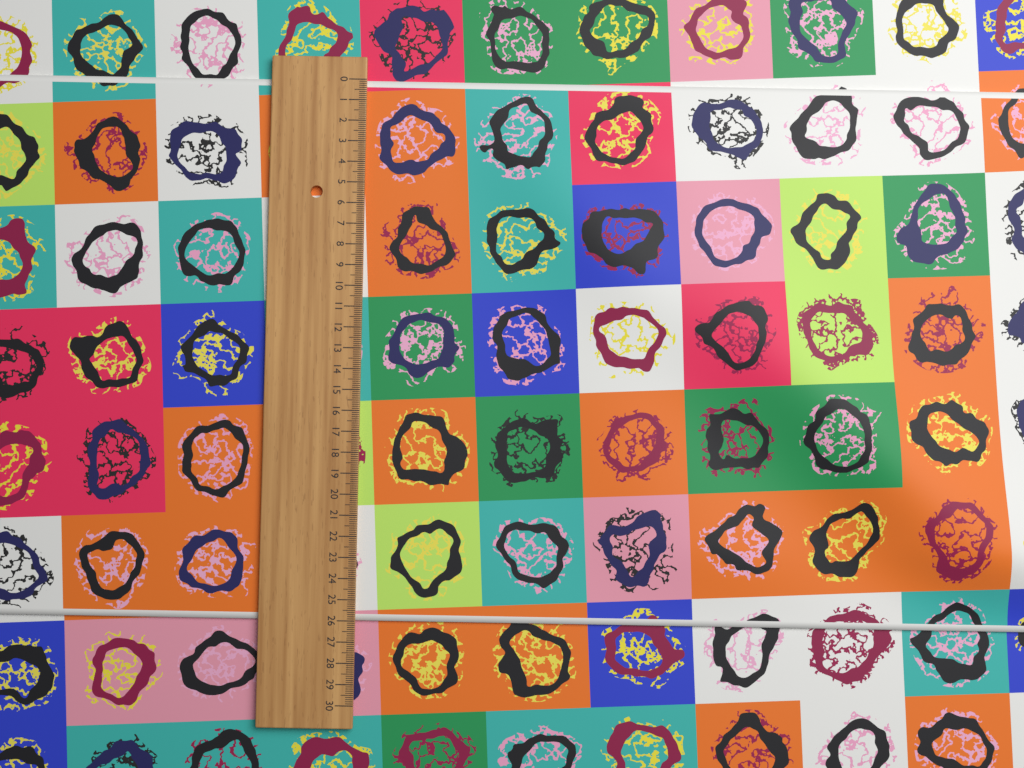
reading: 26.0 (no unit)
